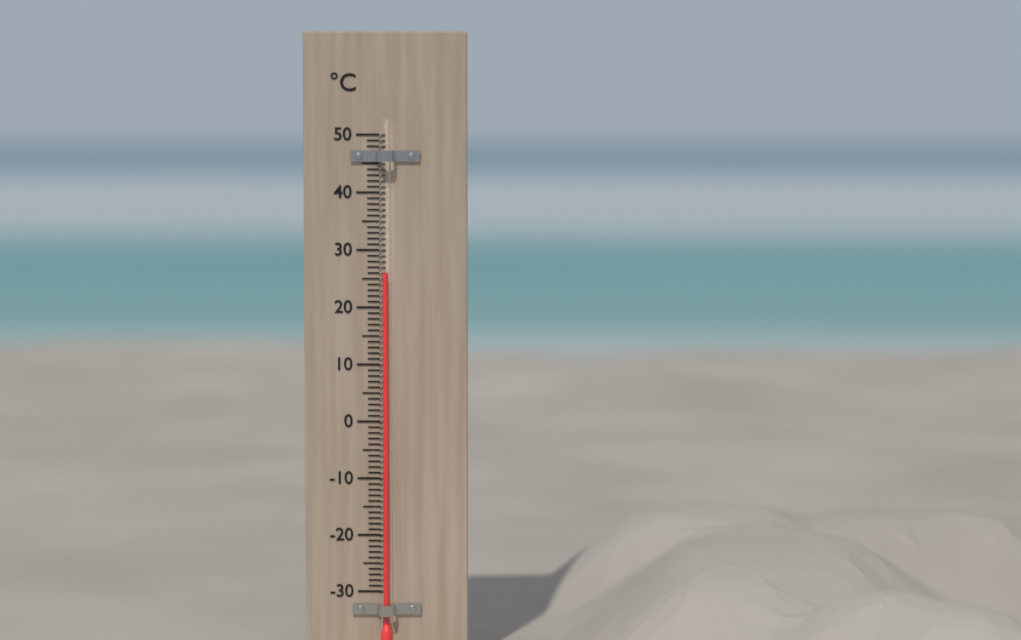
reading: 26 °C
